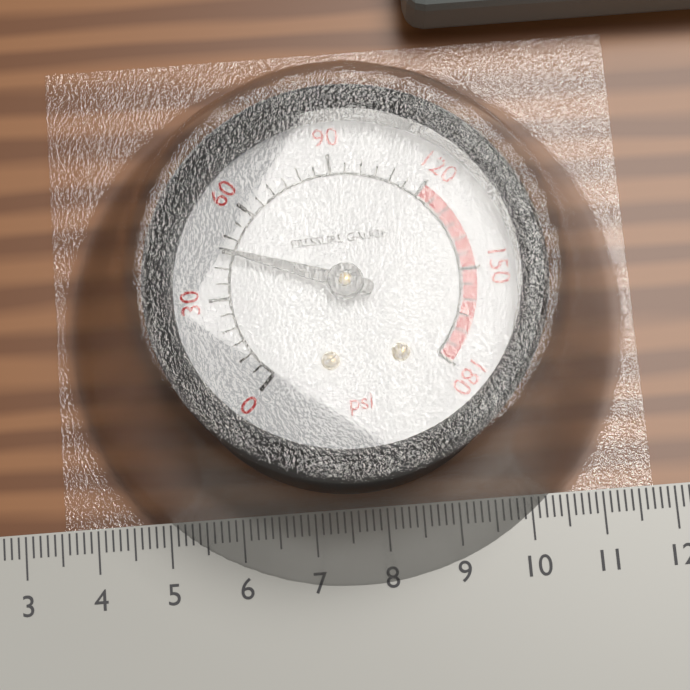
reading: 45 psi
